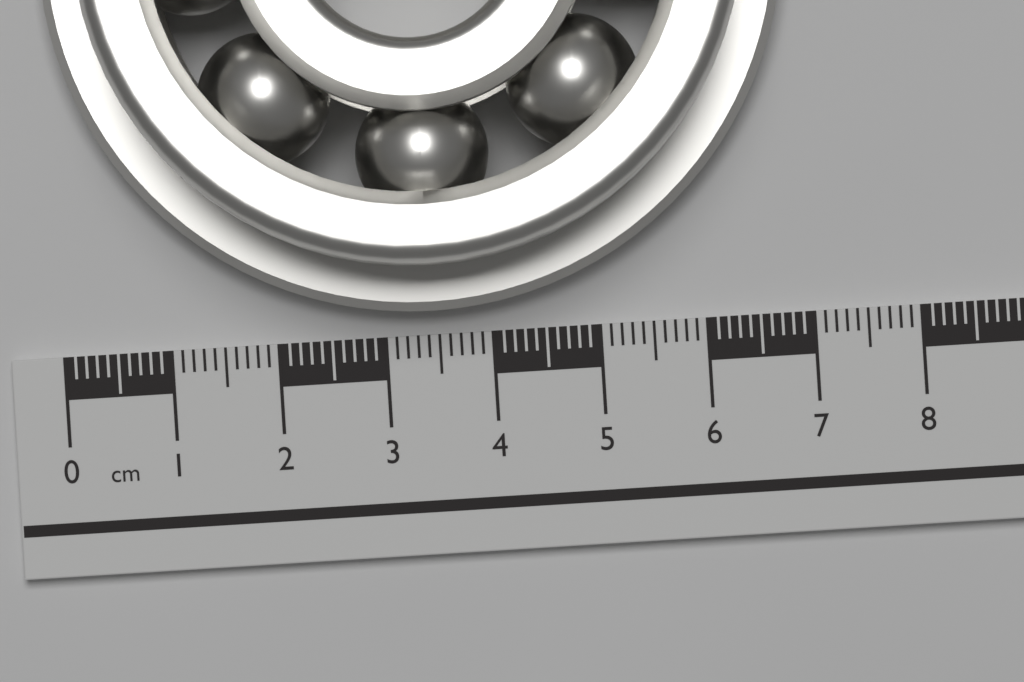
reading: 6.9 cm
